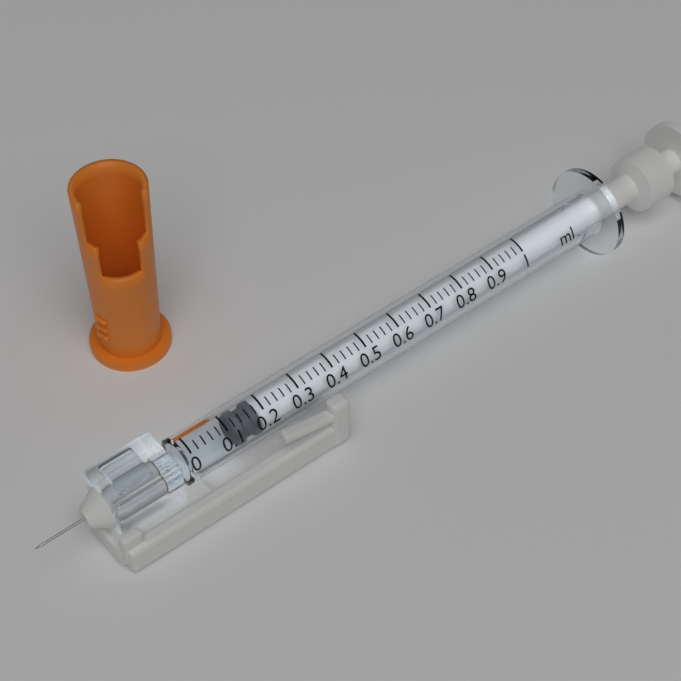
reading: 0.12 ml
